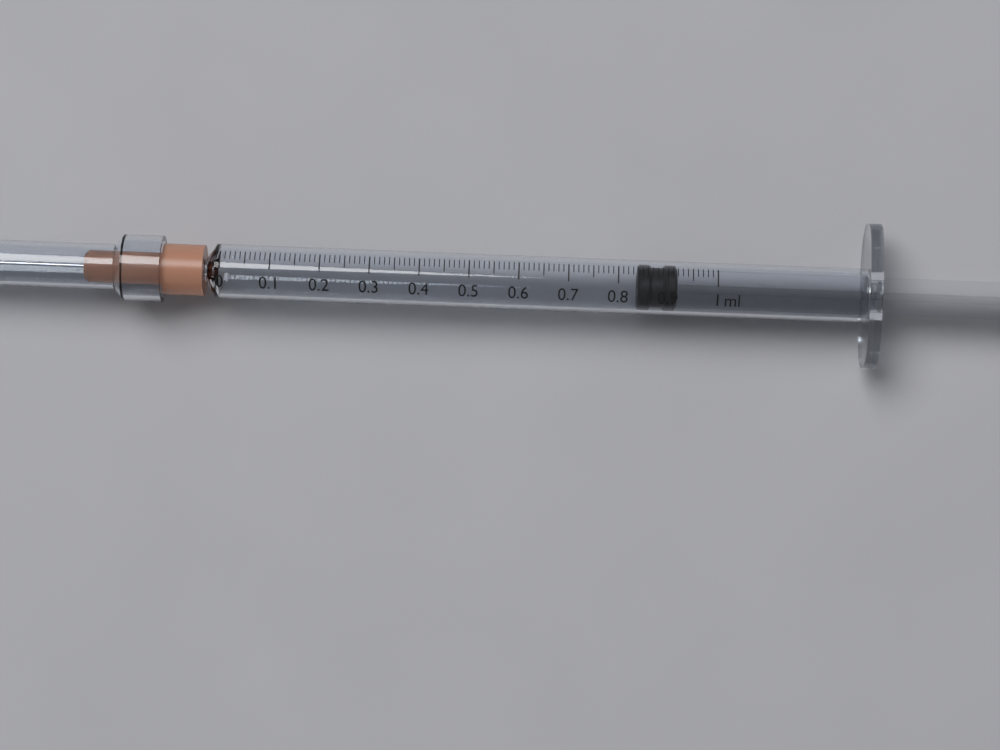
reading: 0.84 ml
